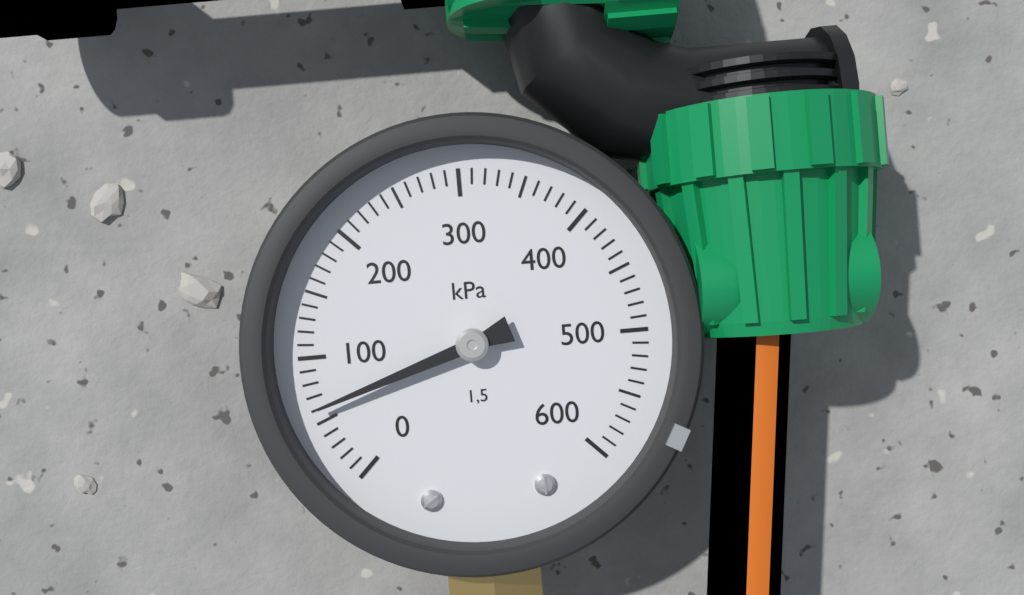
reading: 60 kPa
